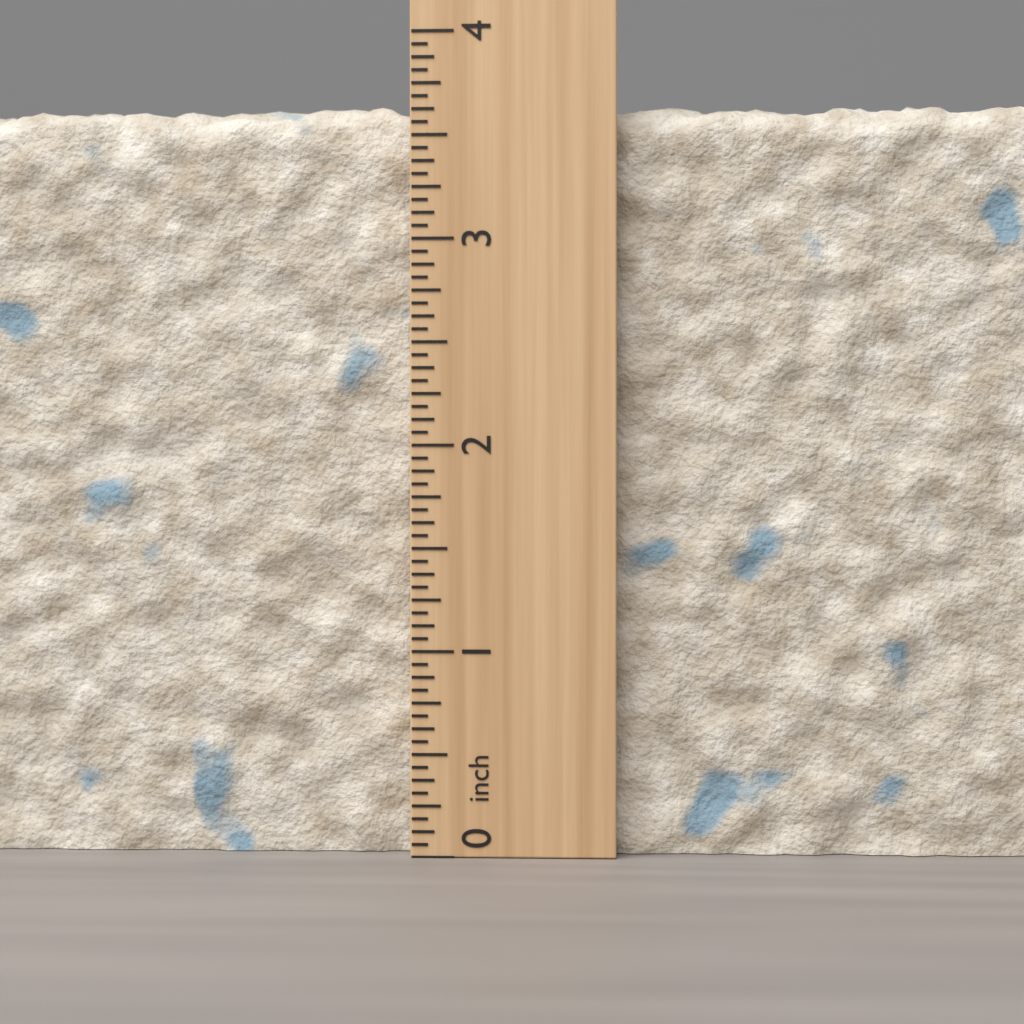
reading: 3.6875 inch
